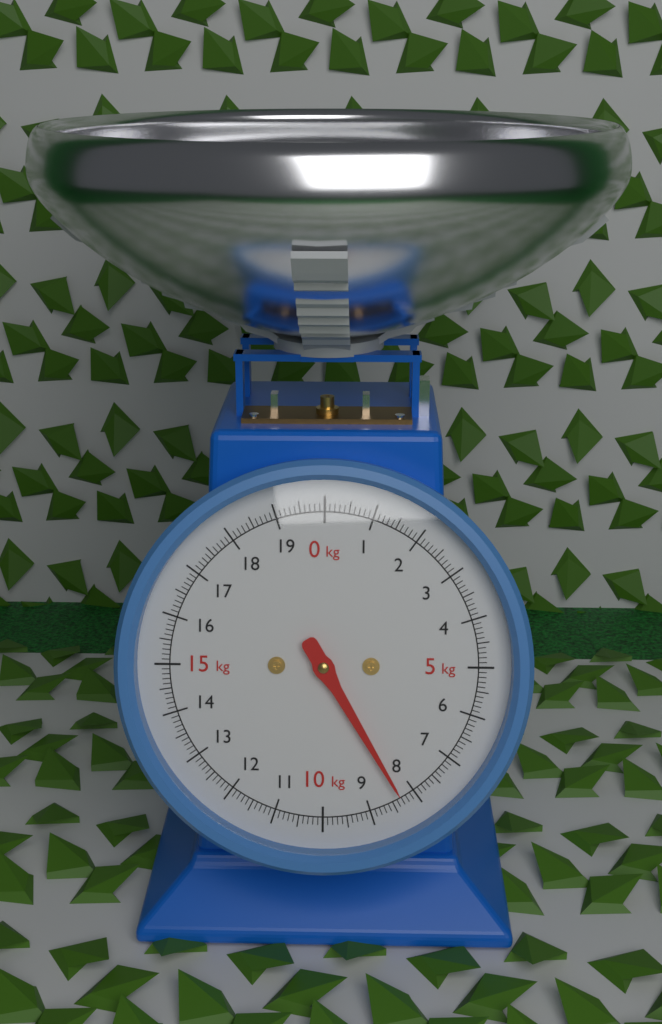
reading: 8.3 kg
